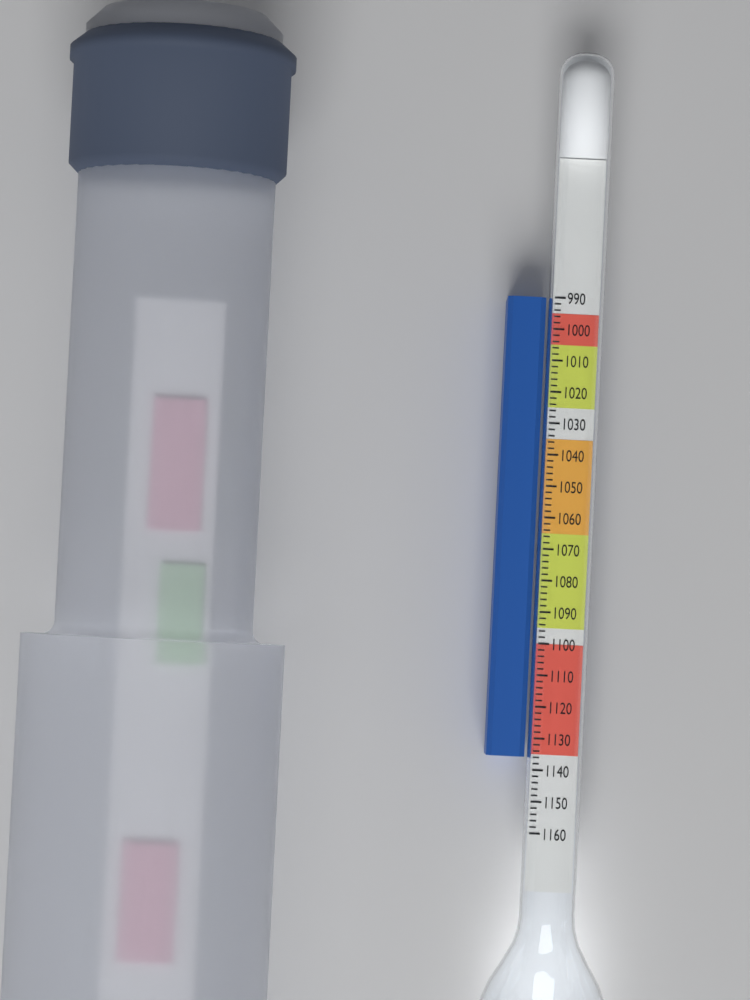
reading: 1136 (no unit)
